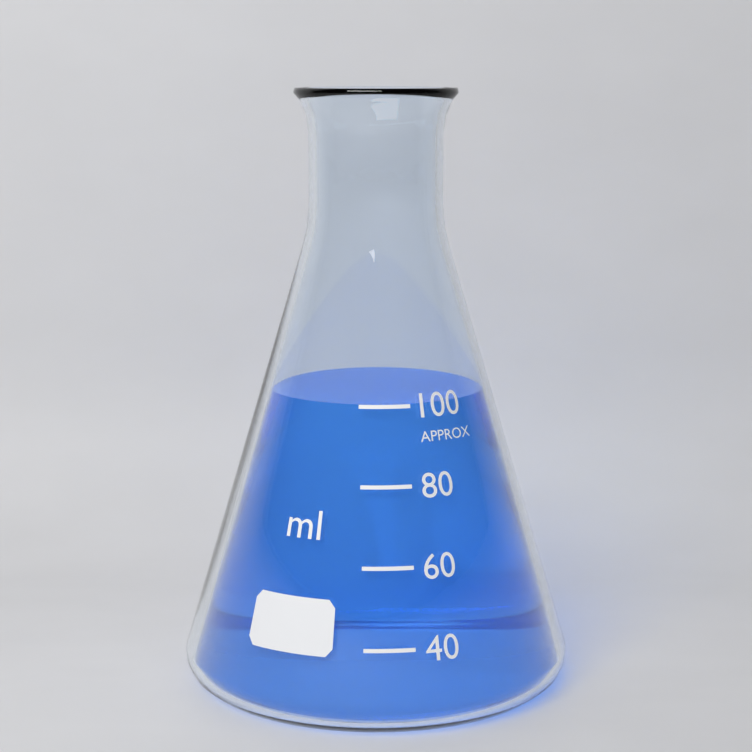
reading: 100 ml
